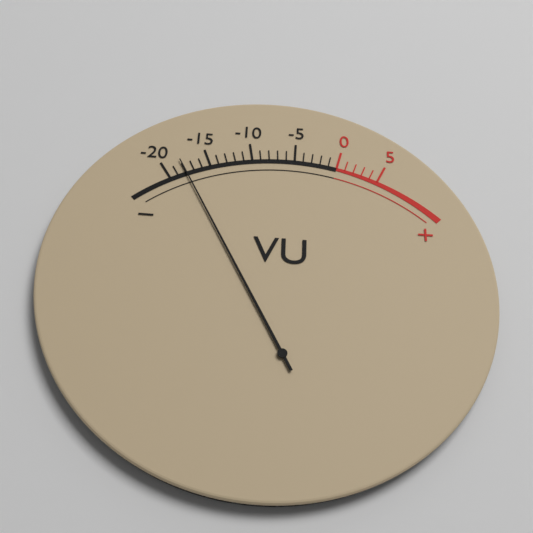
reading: -18 VU
